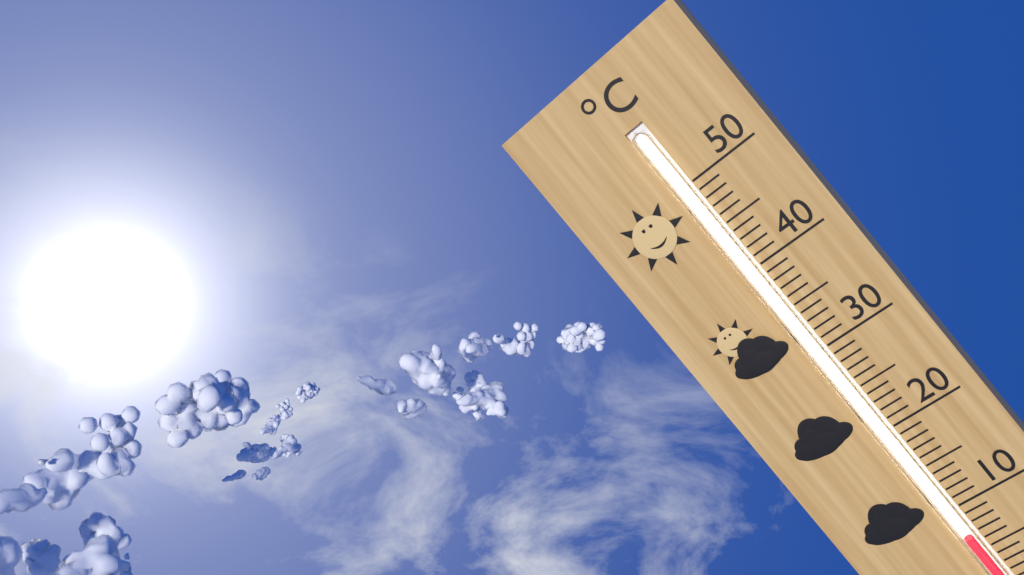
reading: 7 °C
